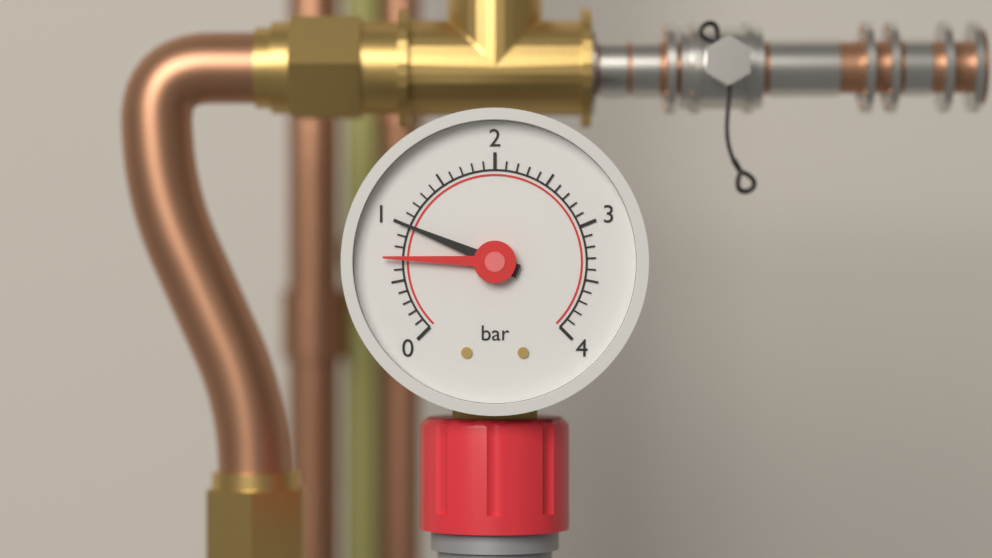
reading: 1.0 bar
